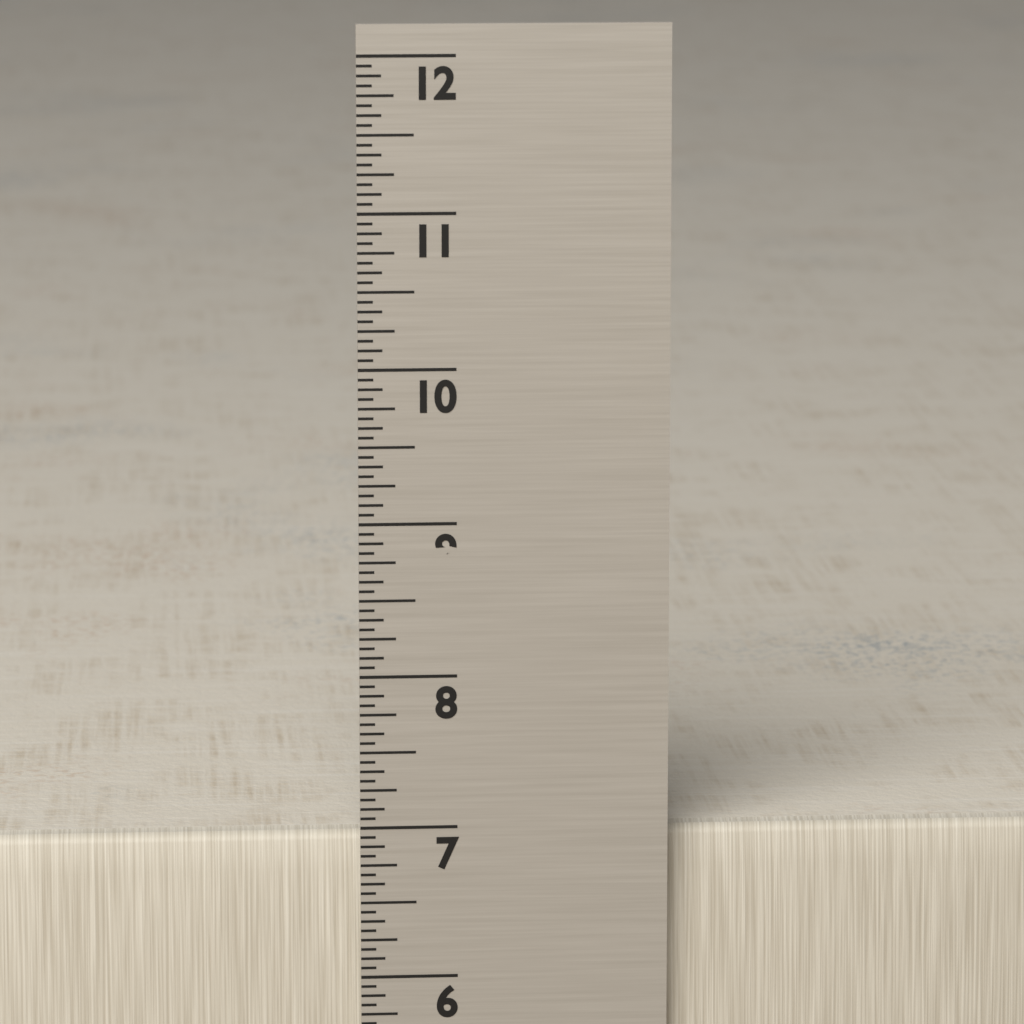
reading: 6.9375 in
